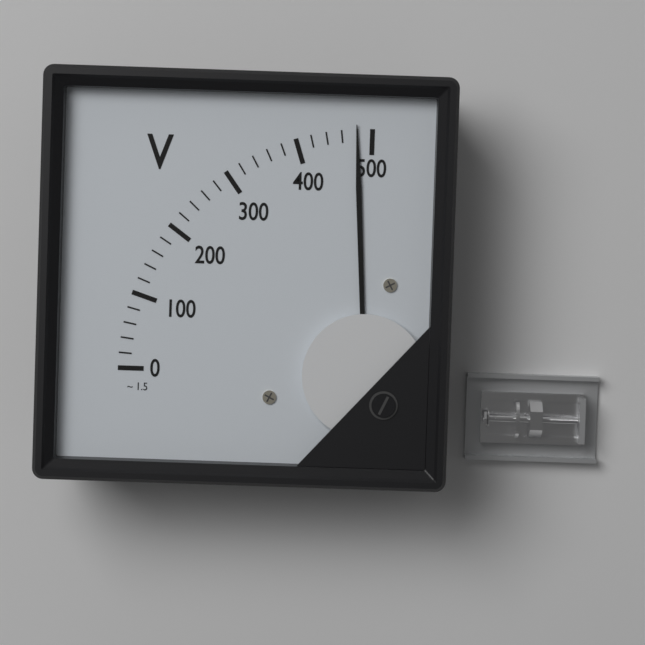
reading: 480 V
